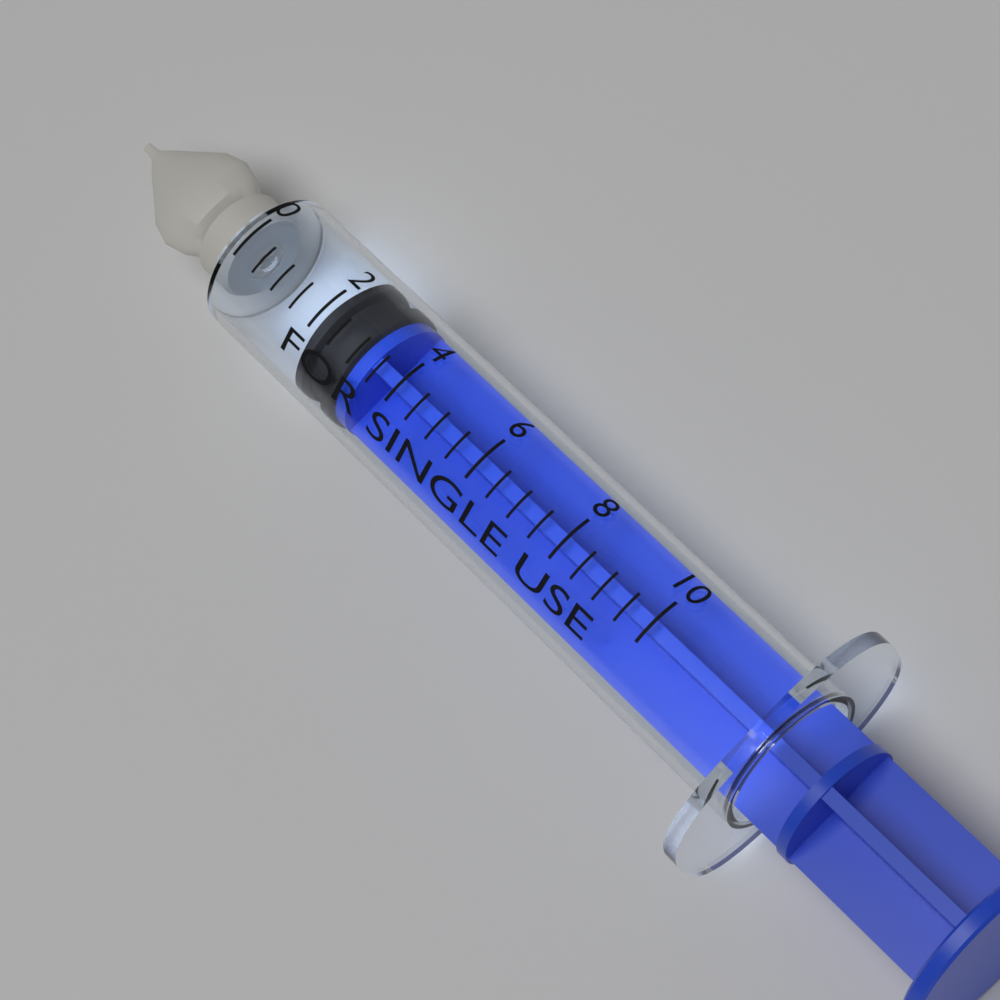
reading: 2.0 (no unit)
